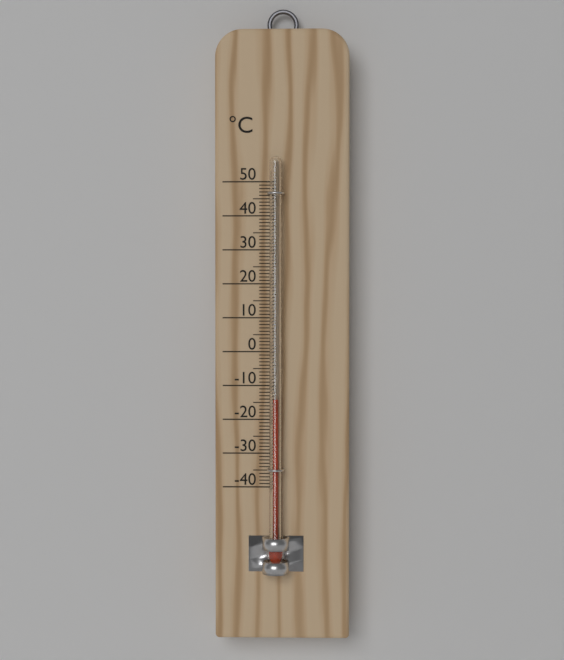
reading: -14 °C
